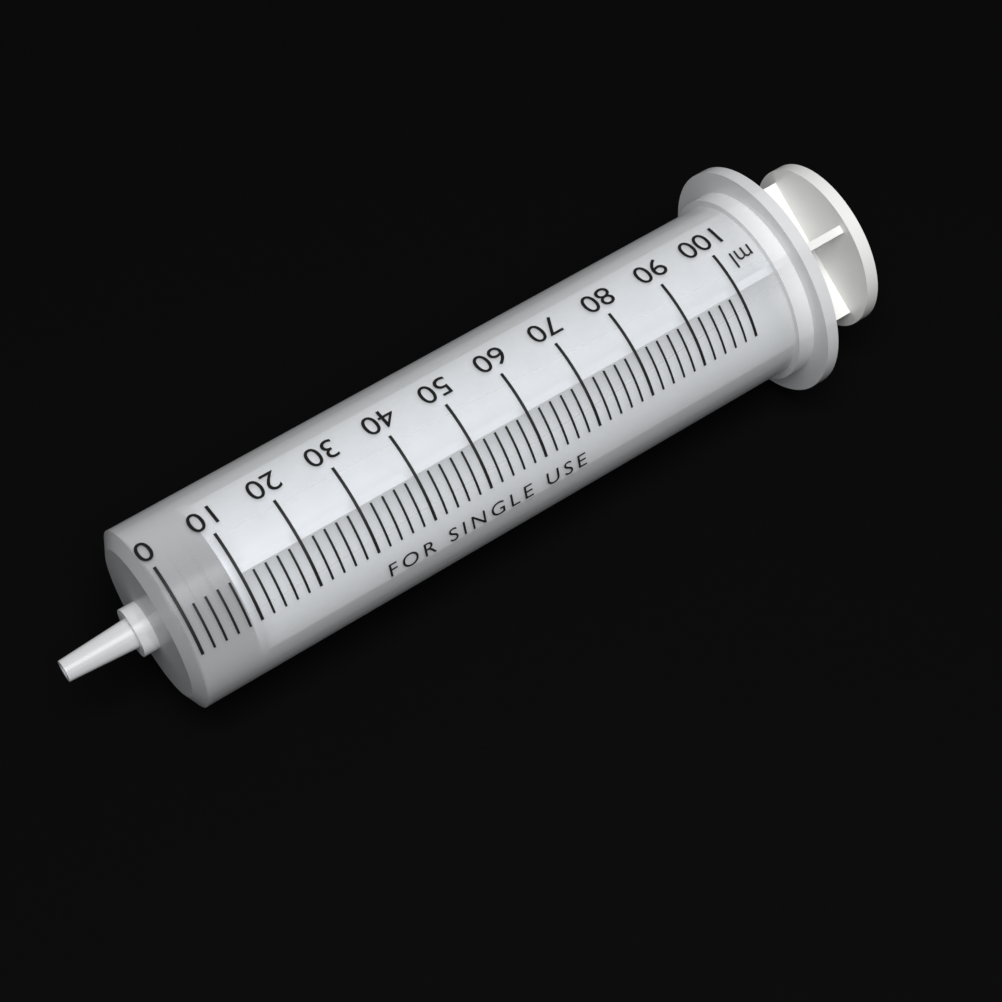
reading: 0 ml
